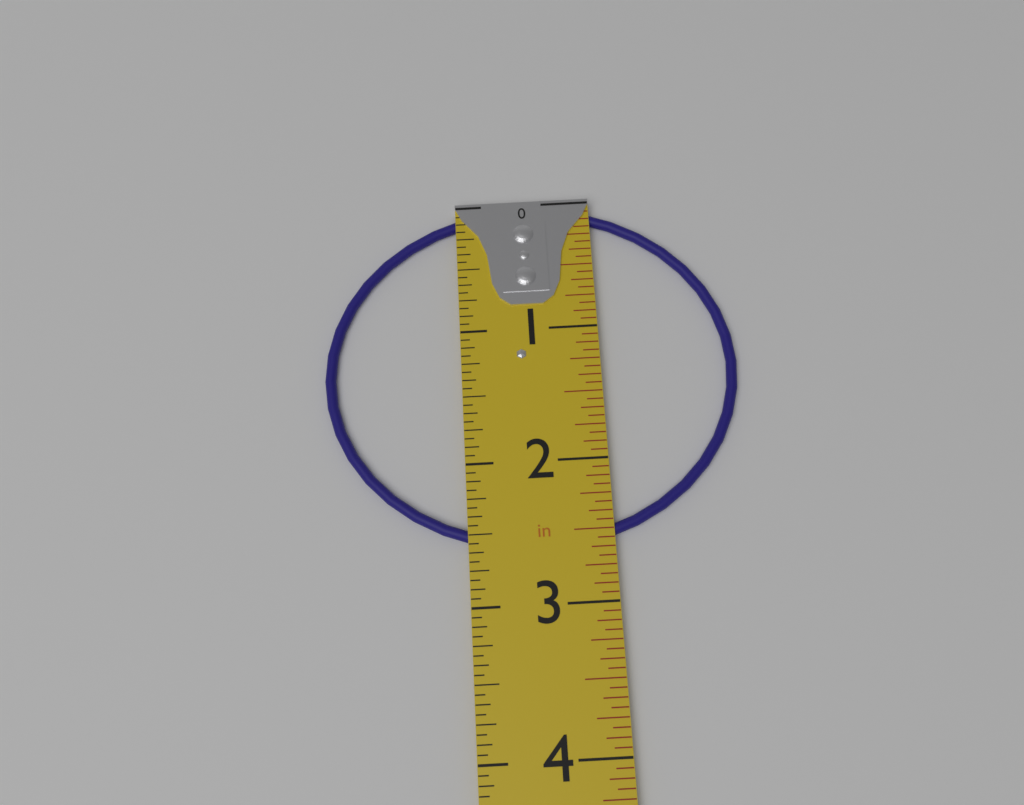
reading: 2.6250 in
